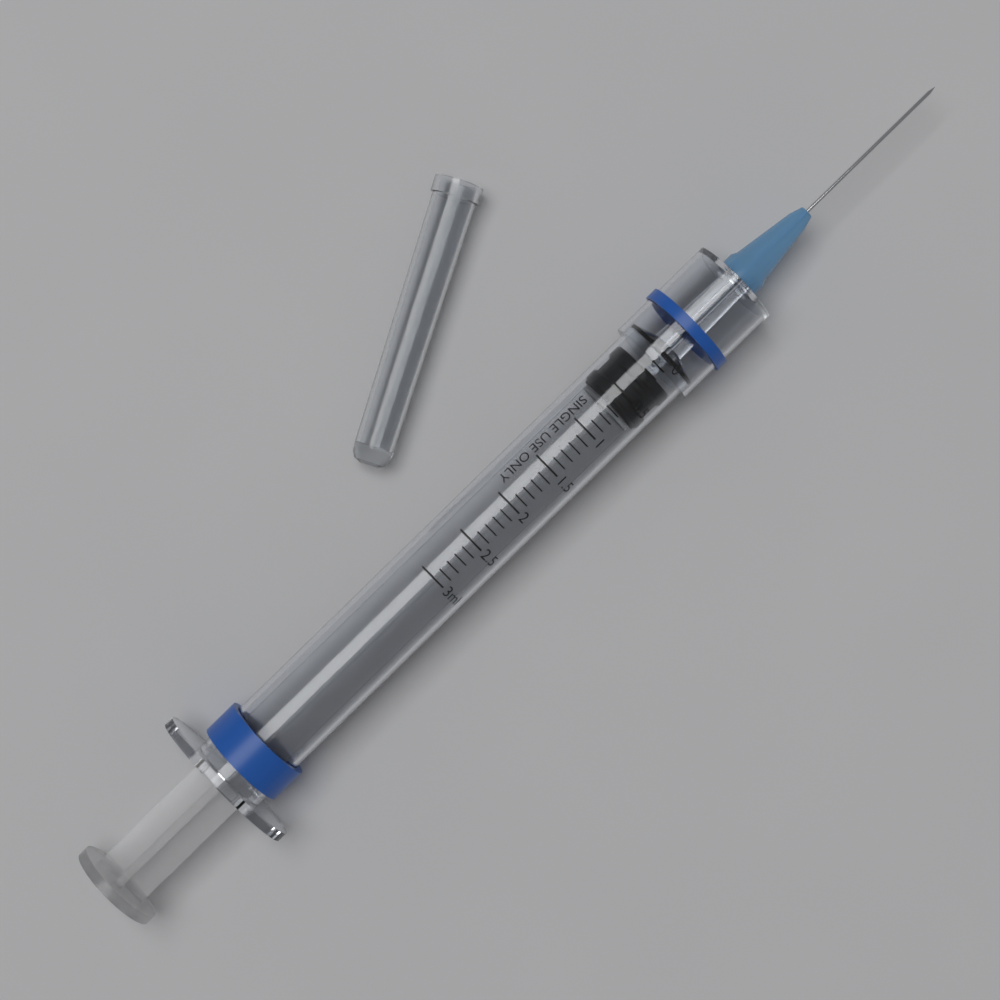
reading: 0.2 ml
